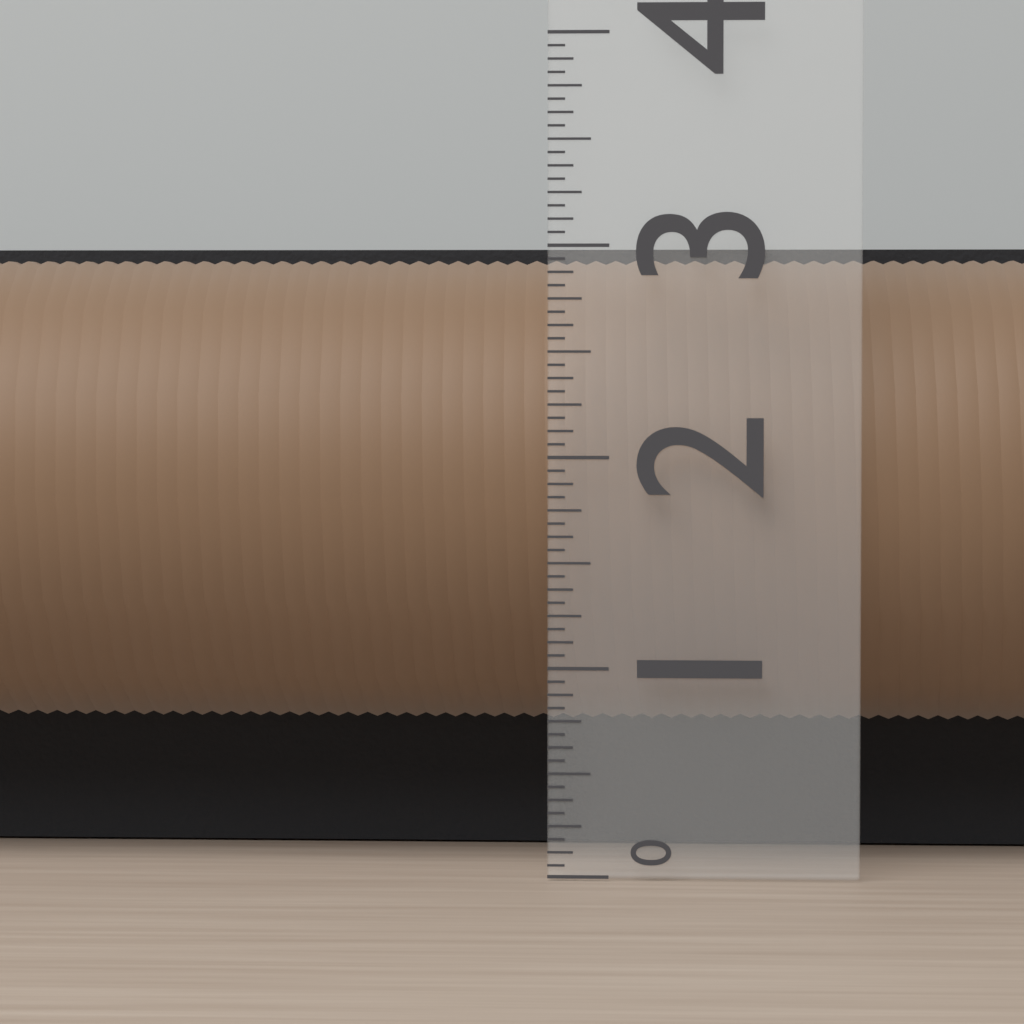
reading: 3.0000 (no unit)
